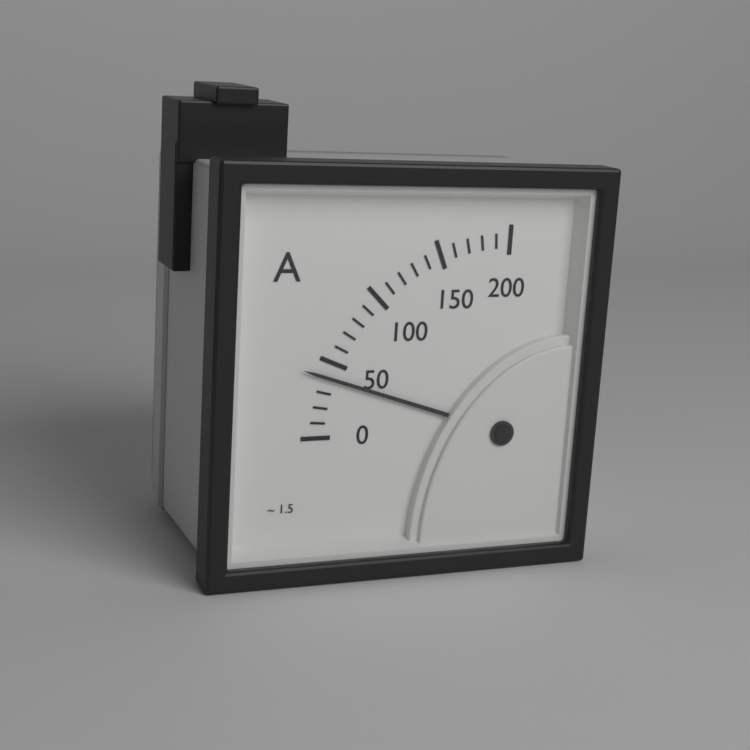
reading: 40 A
